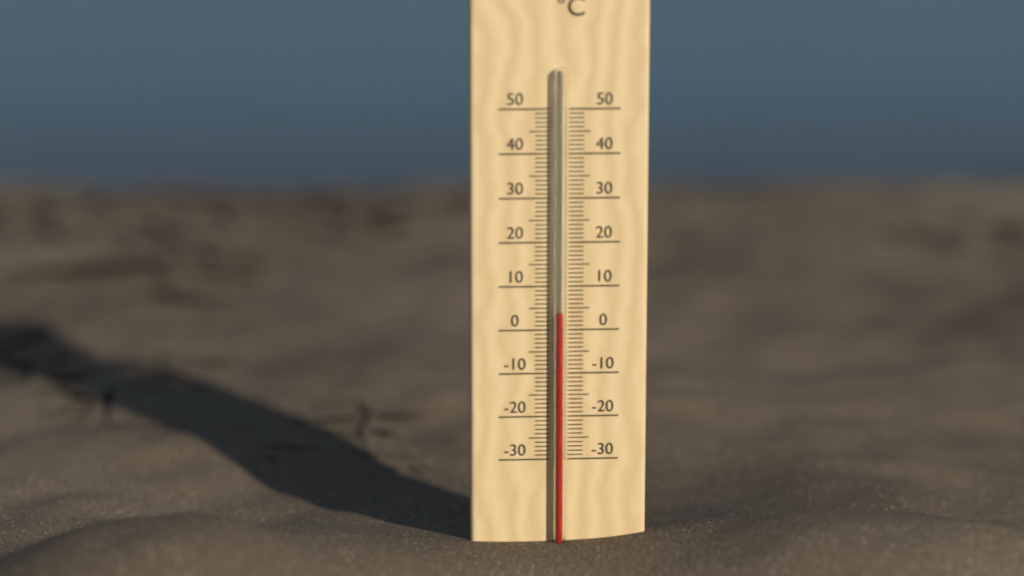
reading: 4 °C
